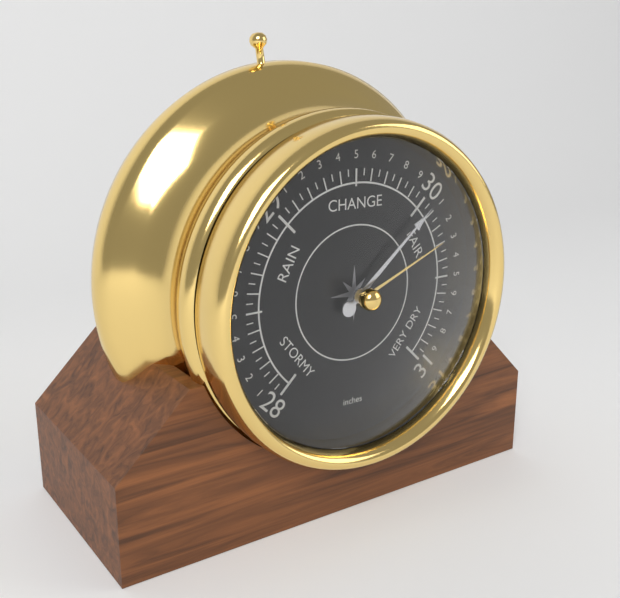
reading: 30.05 inches
